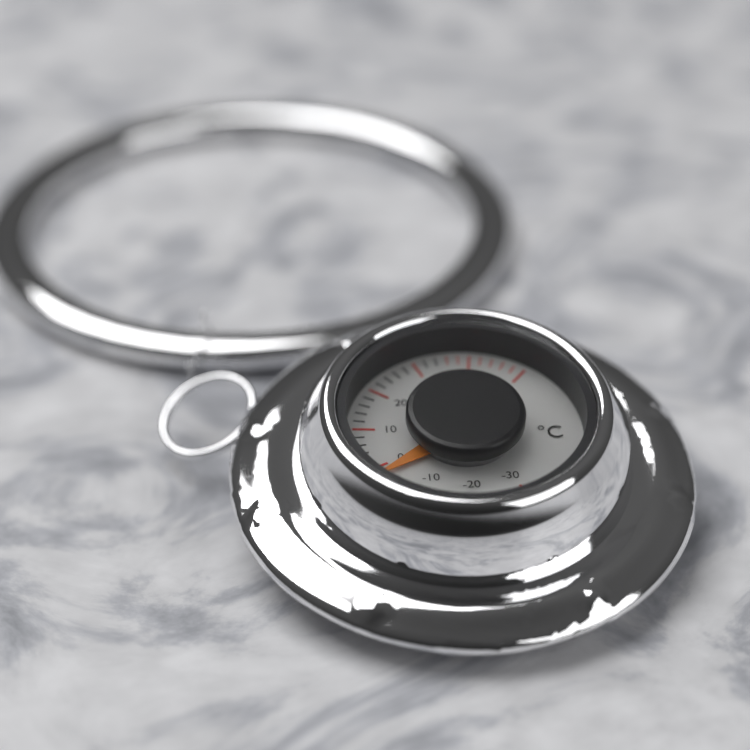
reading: -2 °C
